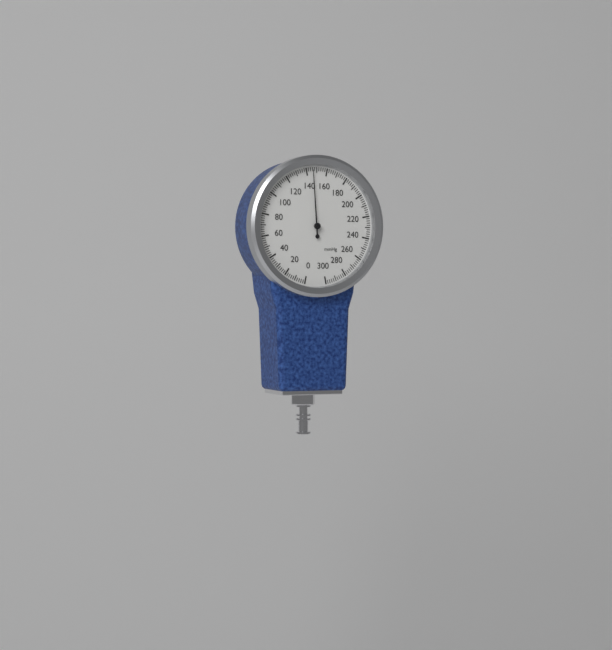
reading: 146 mmHg
